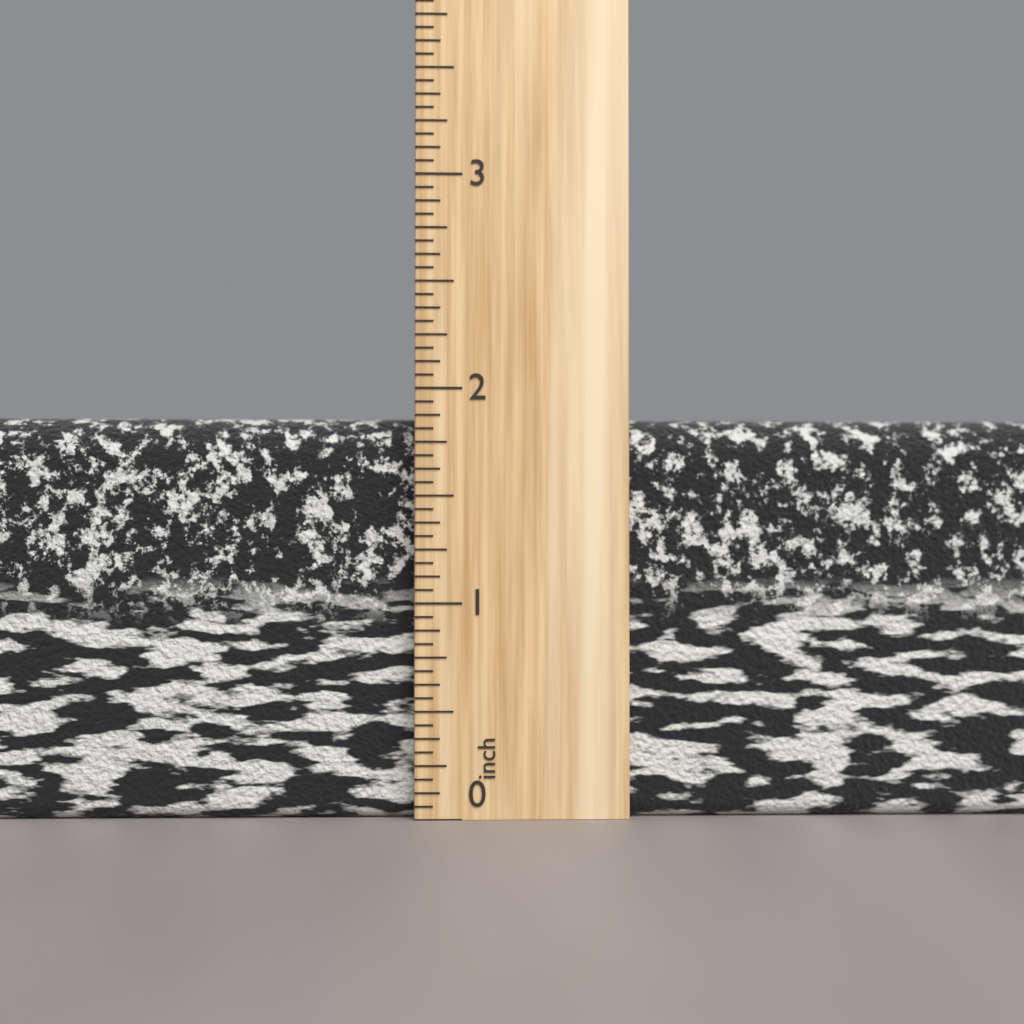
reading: 1.8750 inch
